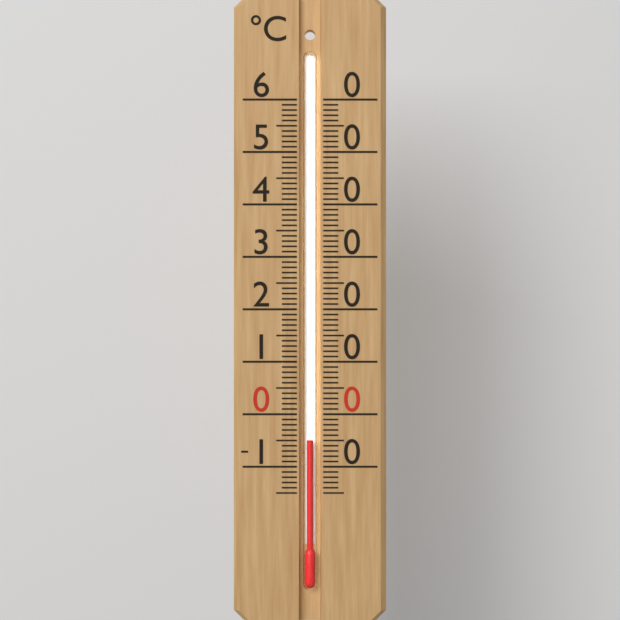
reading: -5 °C
